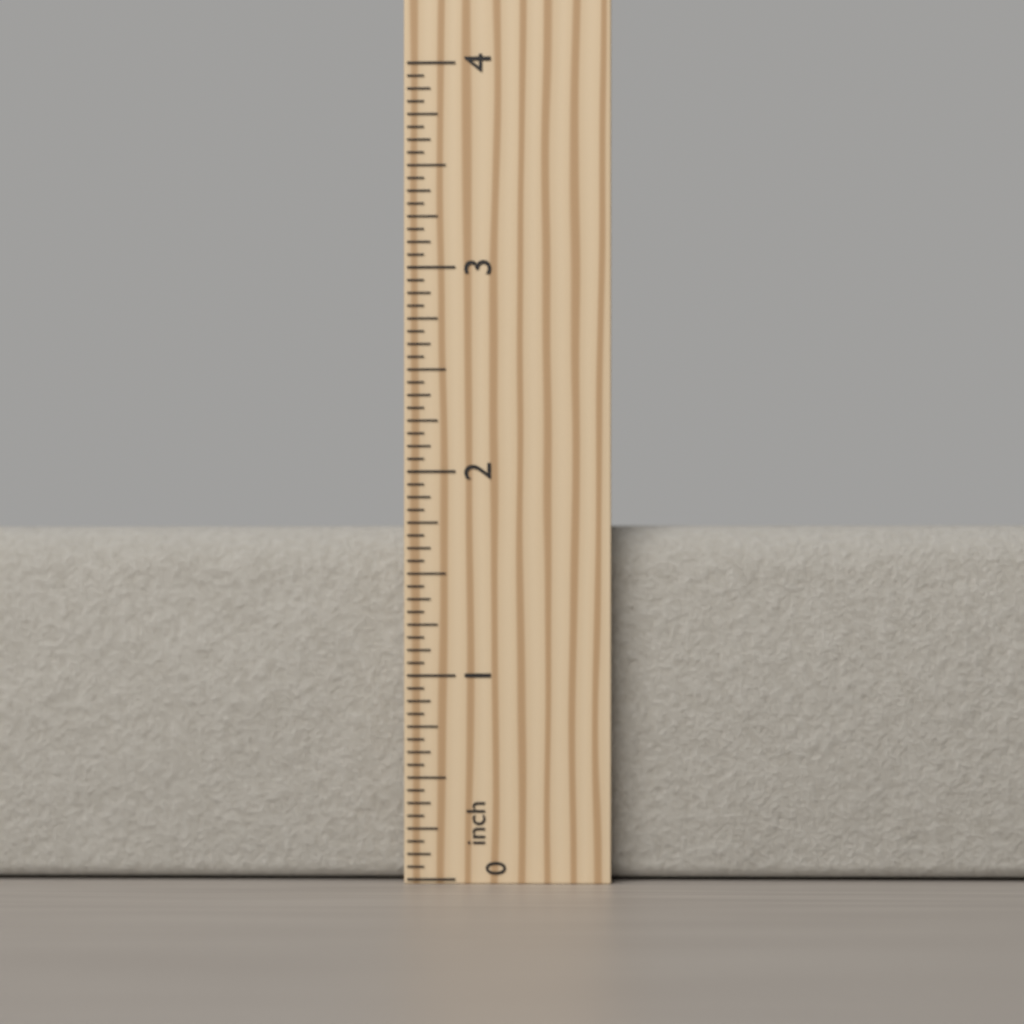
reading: 1.7500 inch
